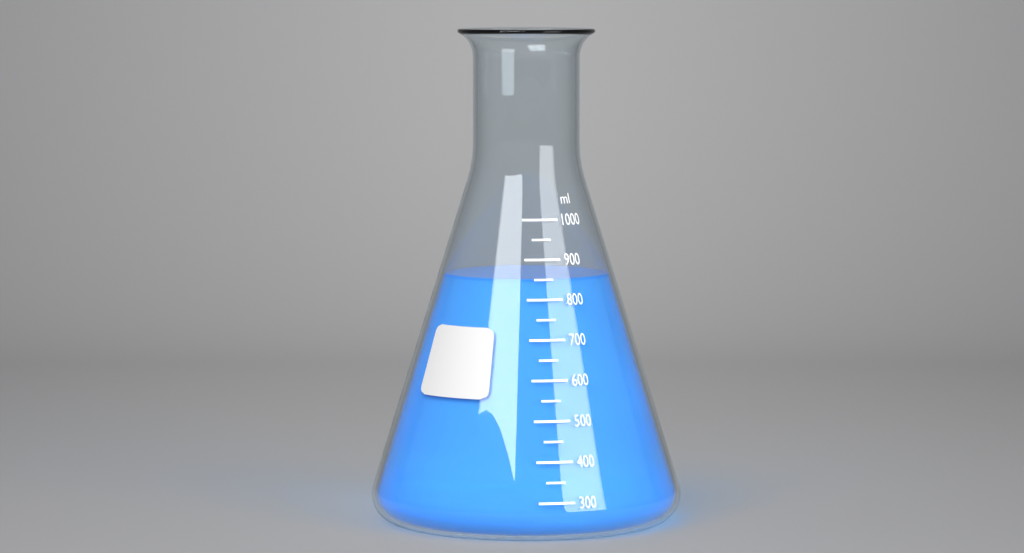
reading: 850 ml
